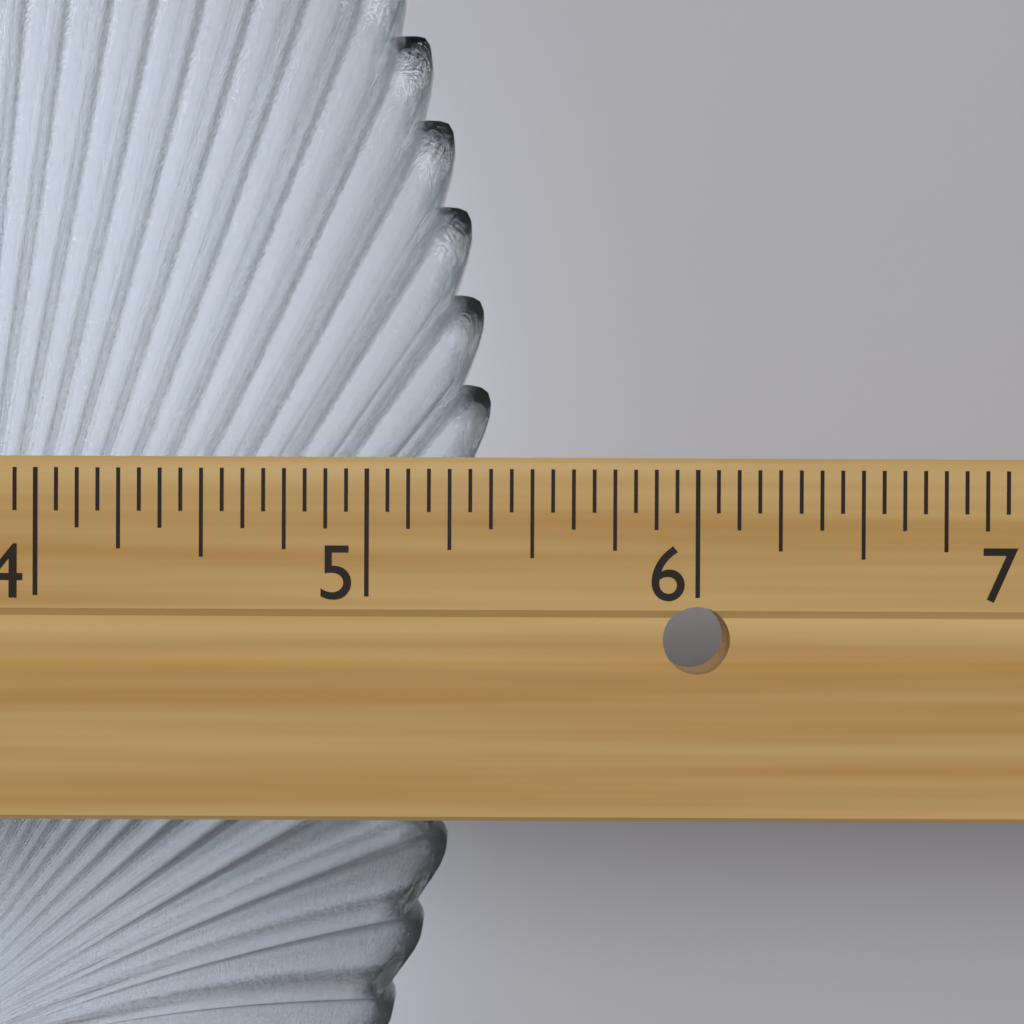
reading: 5.3750 in
